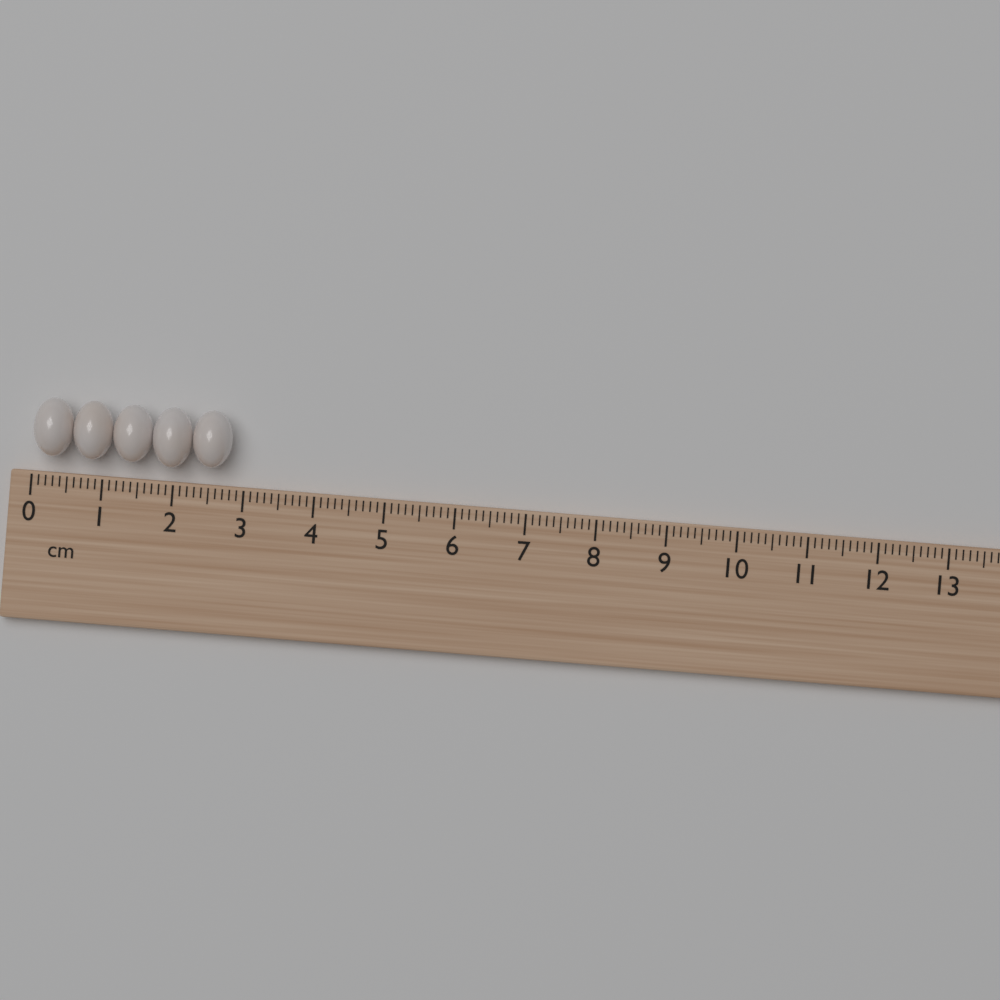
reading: 2.8 cm
